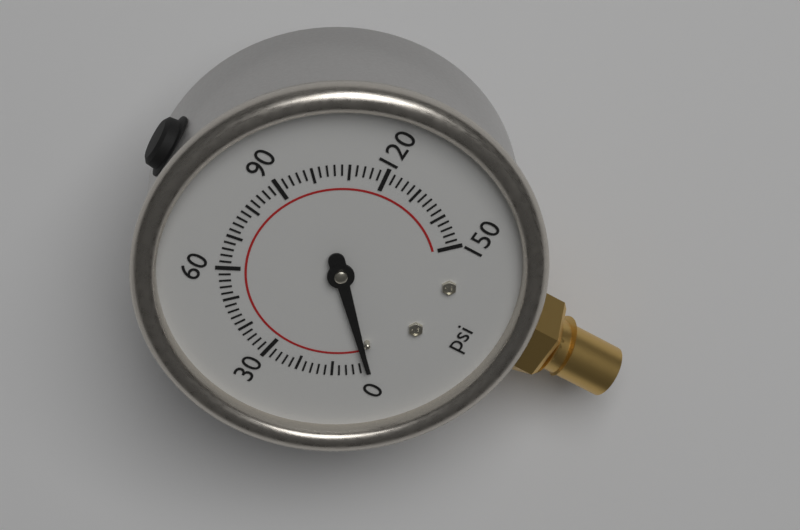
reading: 0 psi
